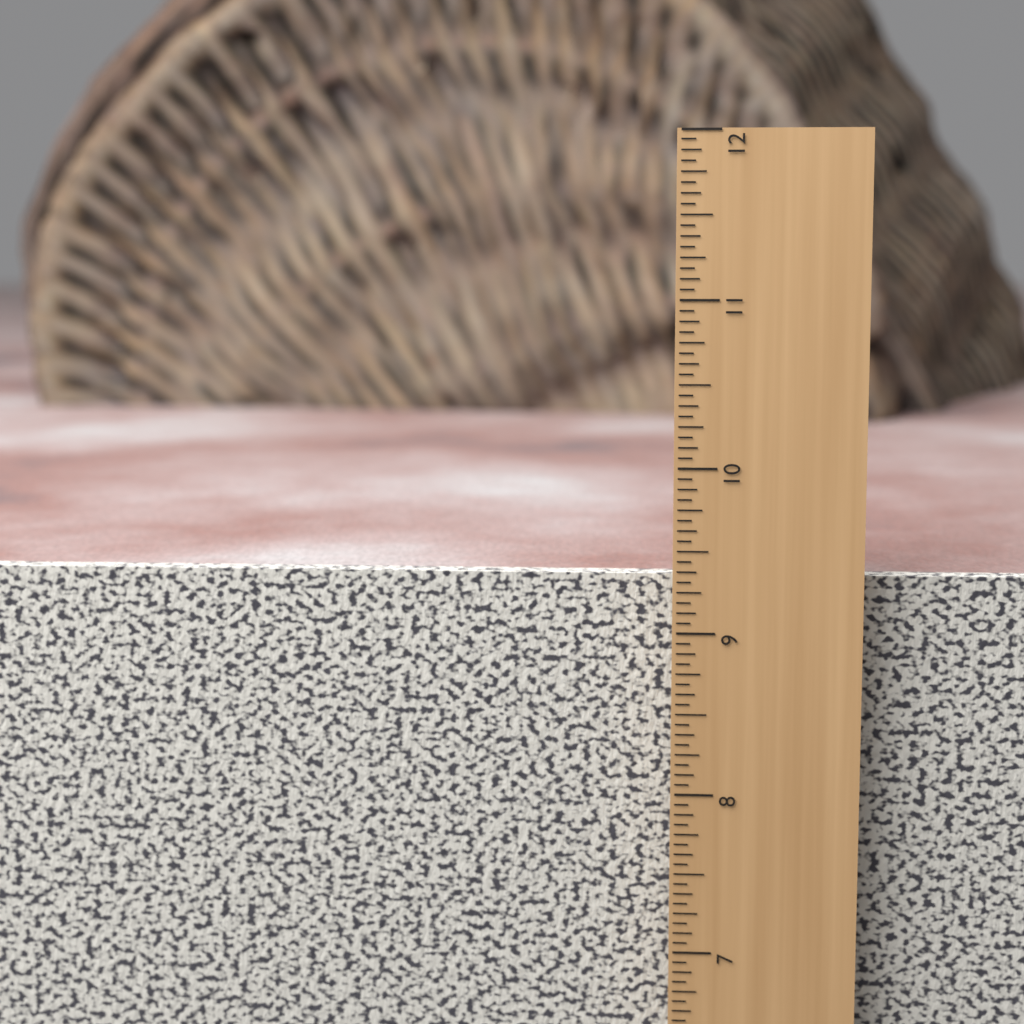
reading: 9.3125 in
